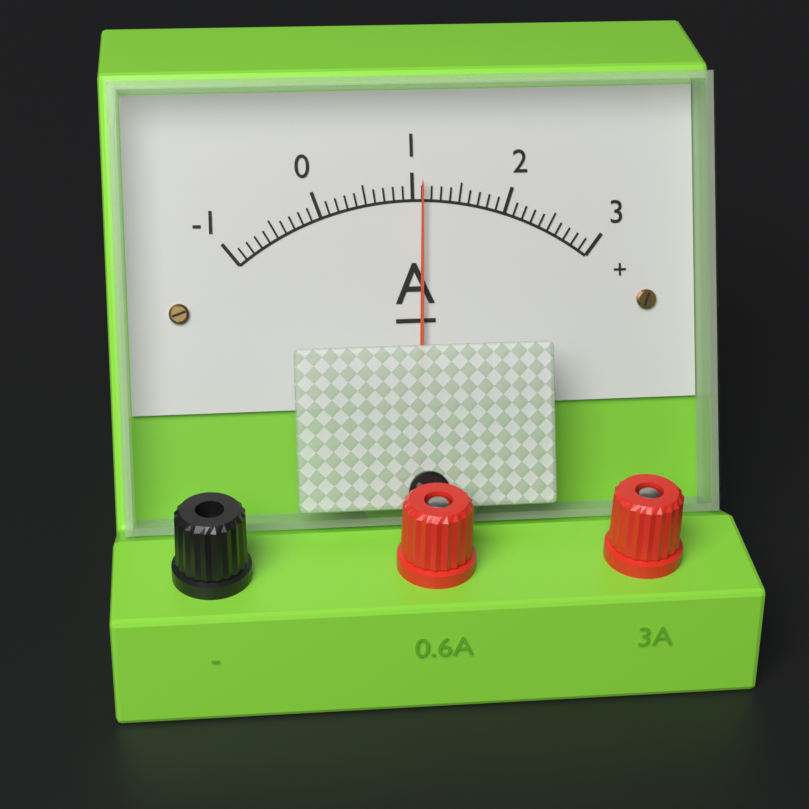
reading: 1.1 A
